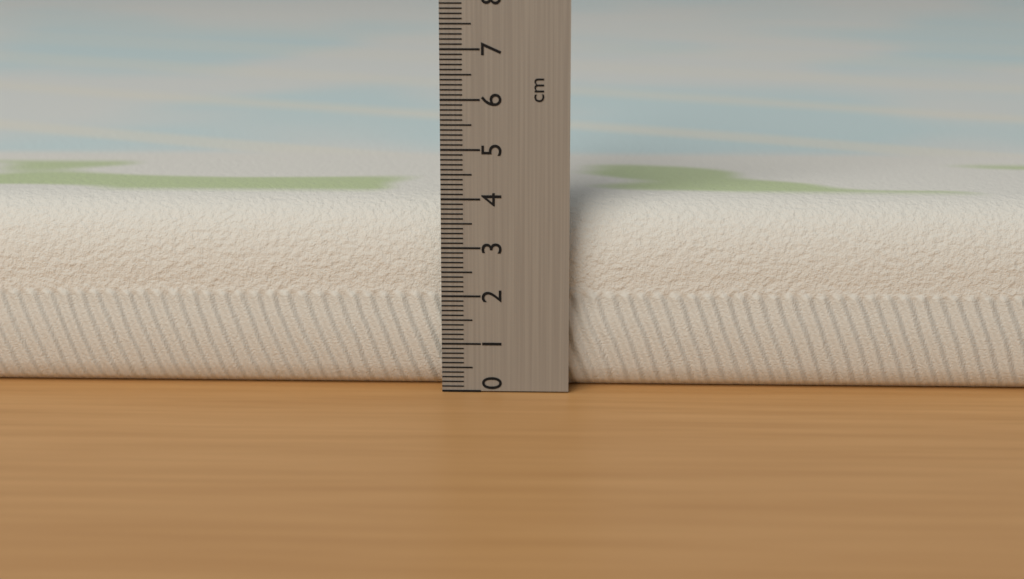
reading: 3.9 cm
